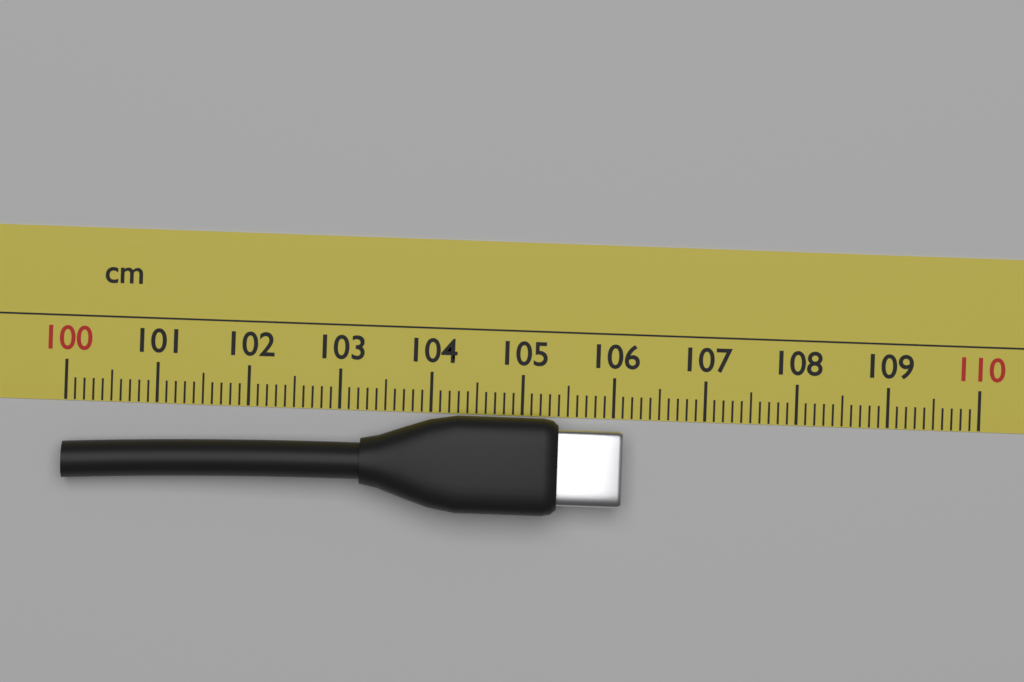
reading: 106.1 cm
